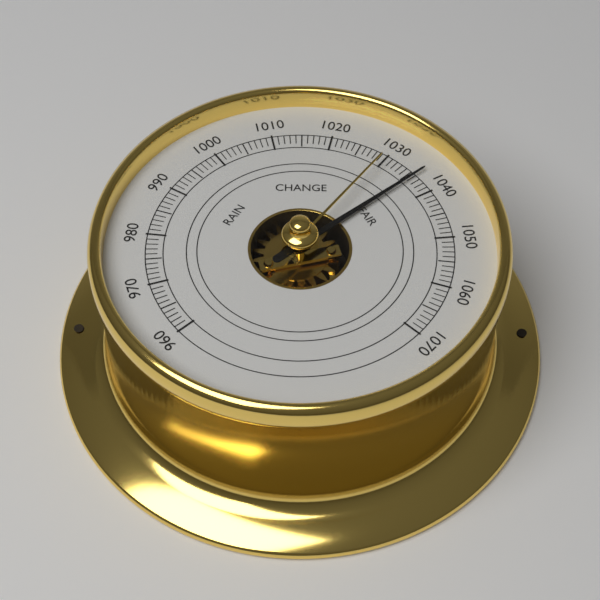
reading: 1036 (no unit)
